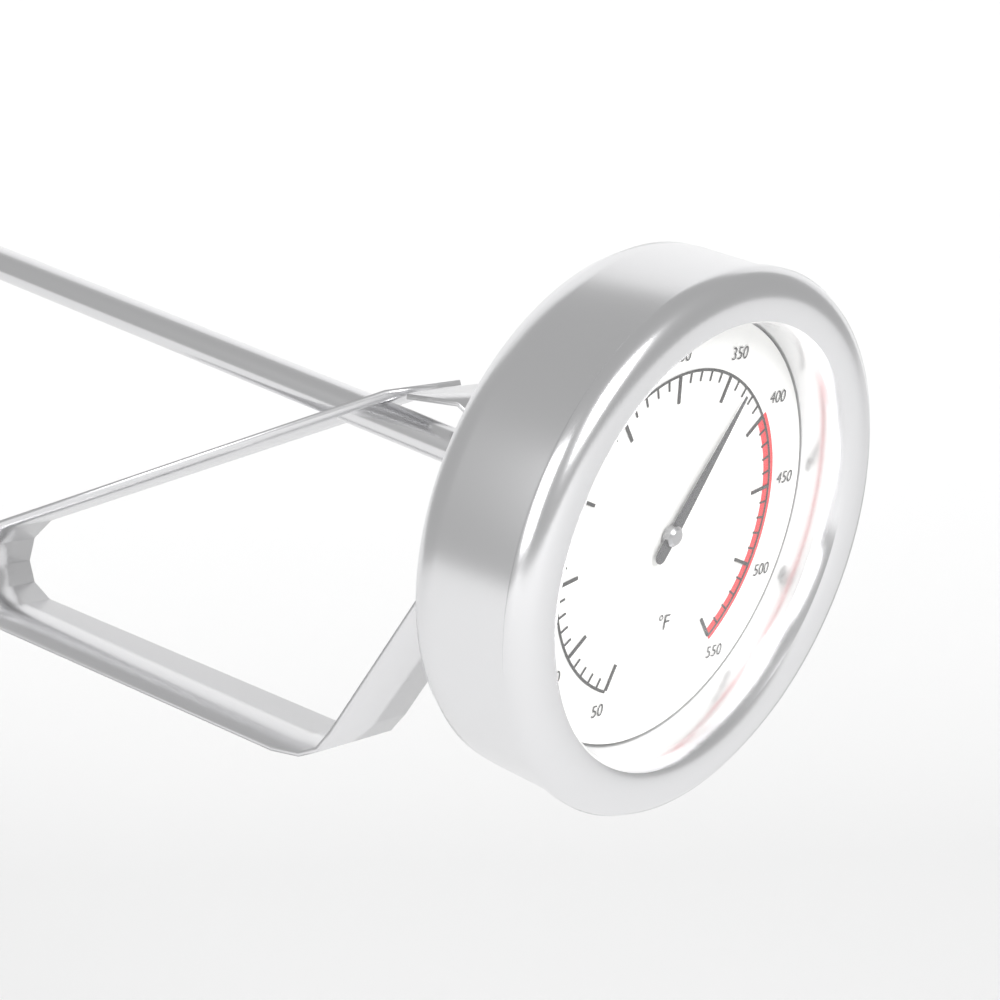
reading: 370 °F
